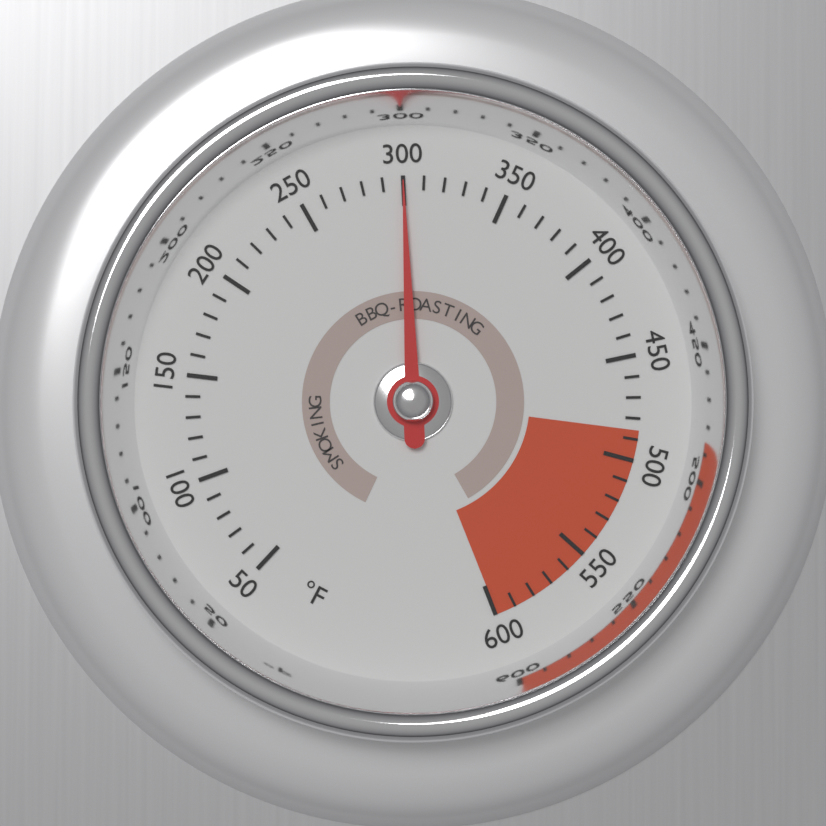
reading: 300 °F
